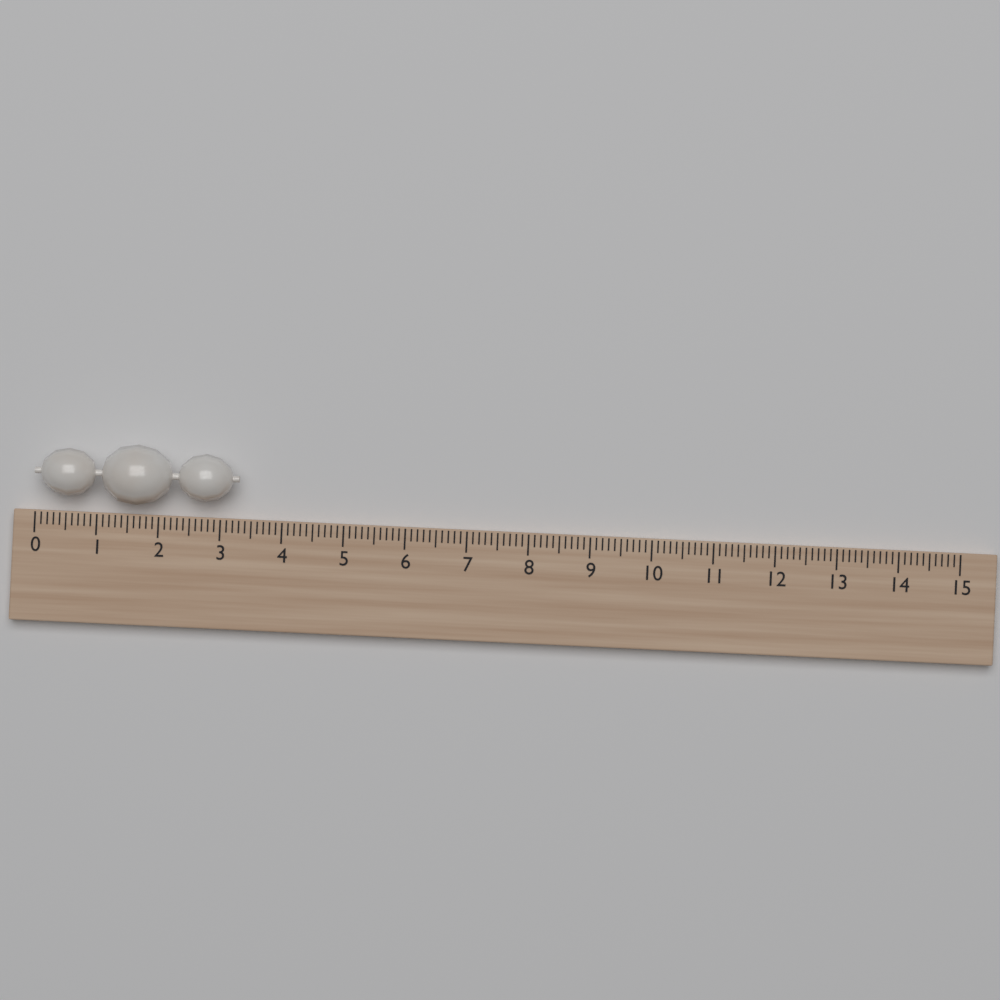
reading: 3.3 (no unit)
